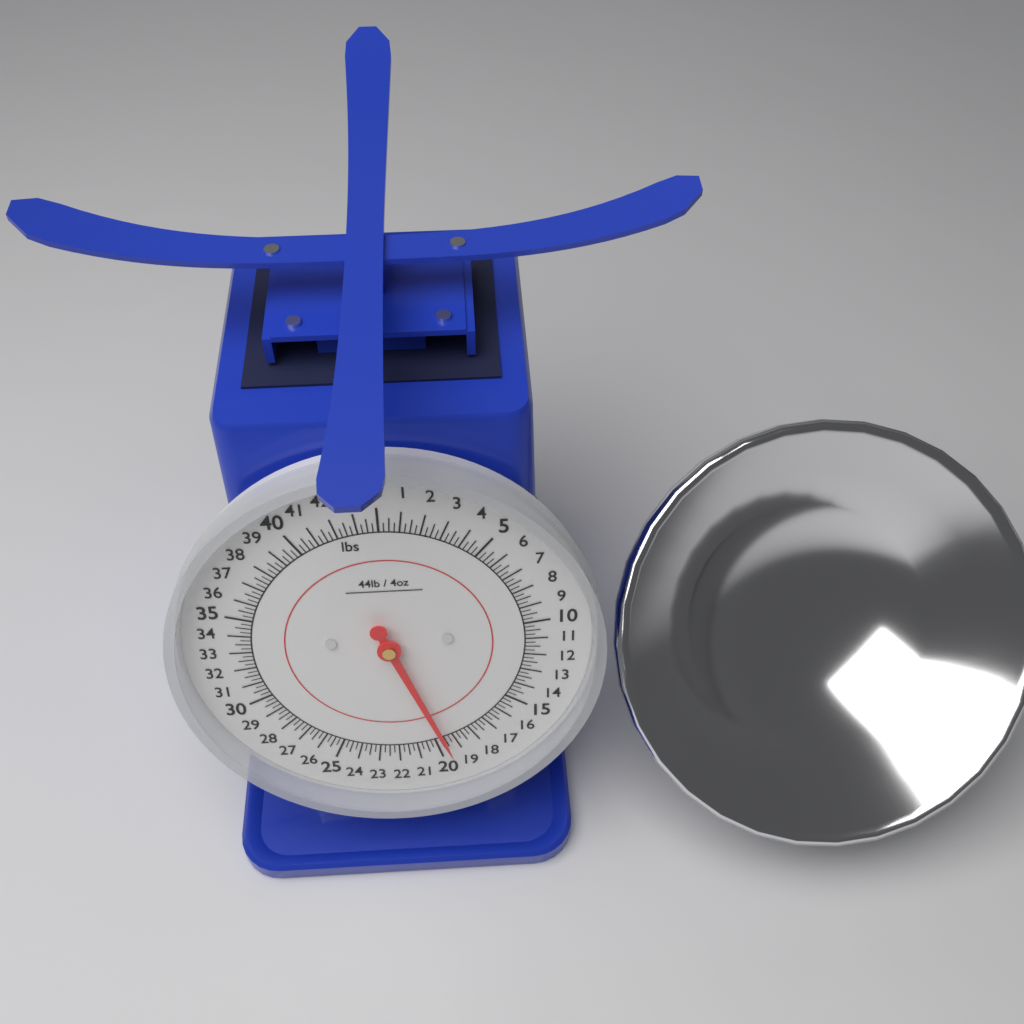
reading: 19.50 lbs
